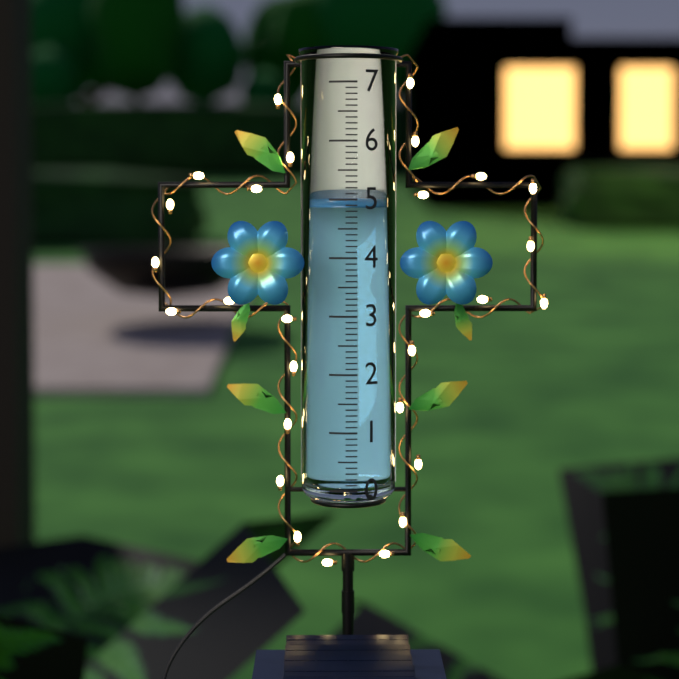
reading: 4.9 (no unit)
